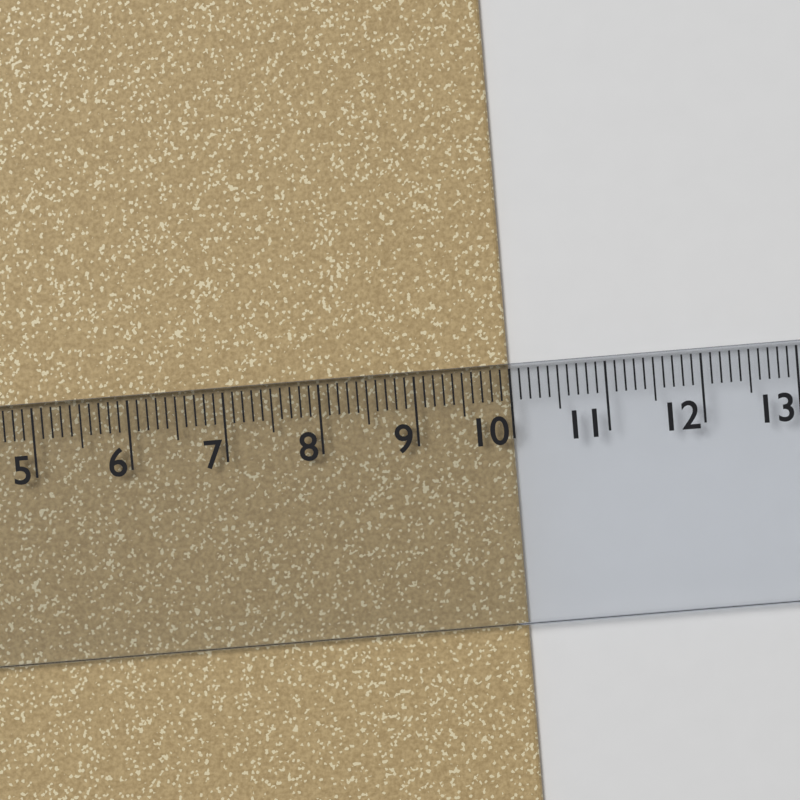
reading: 10.0 cm
